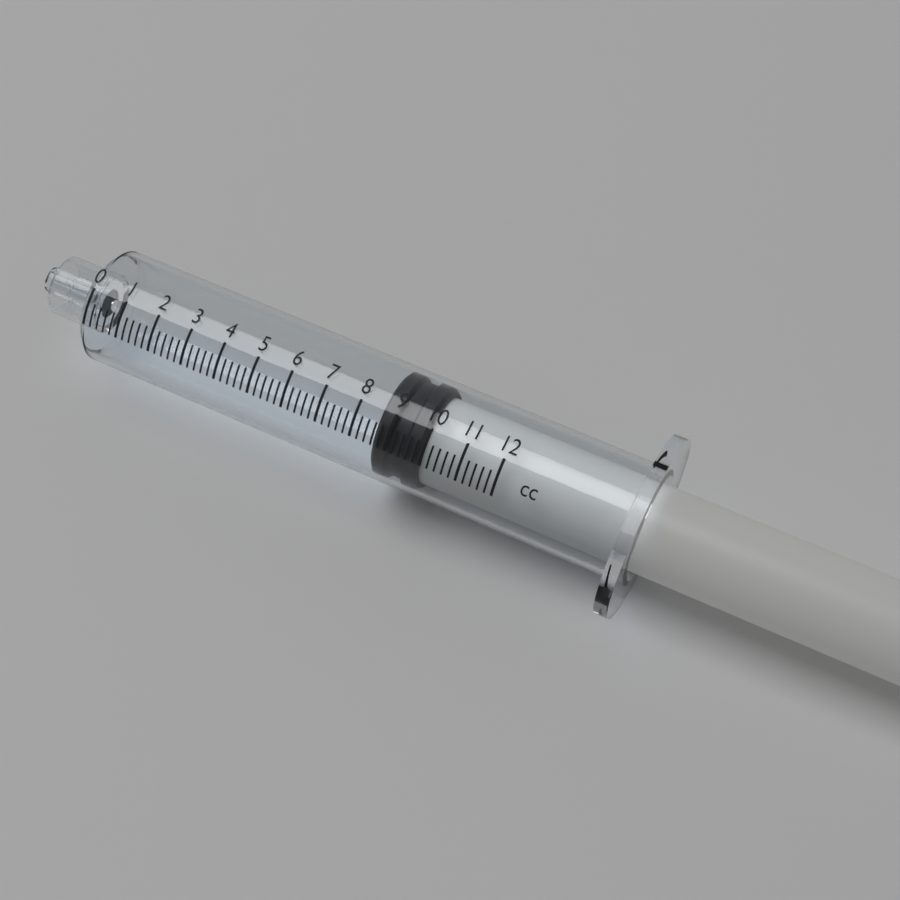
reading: 8.6 cc
